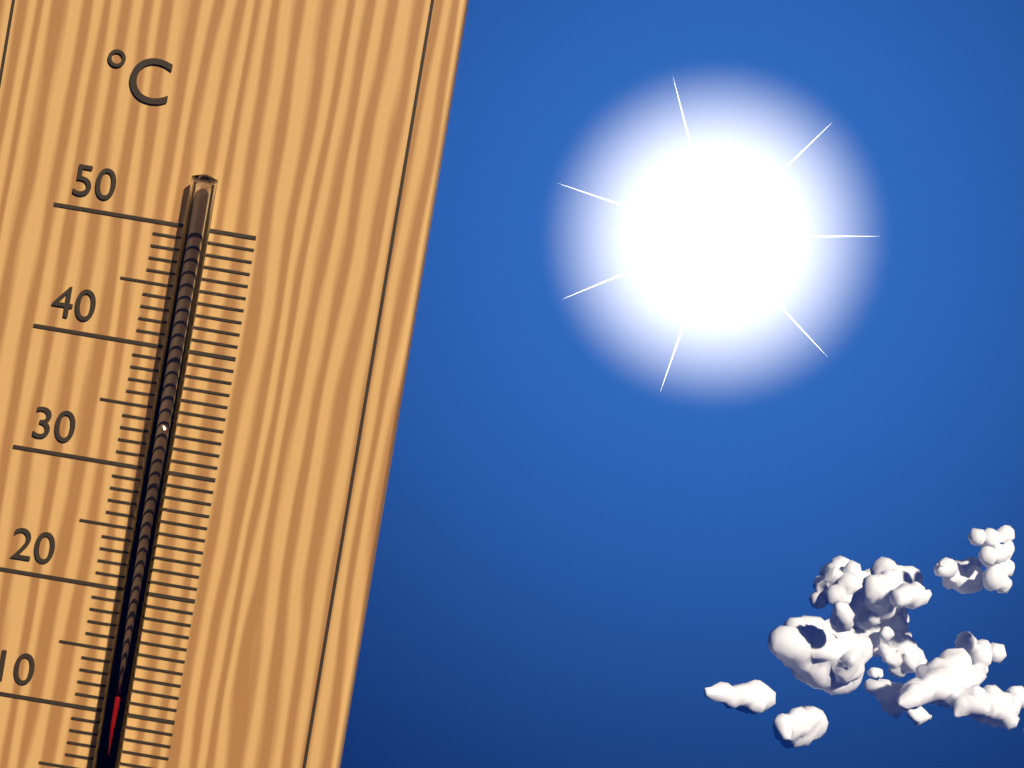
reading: 12 °C
